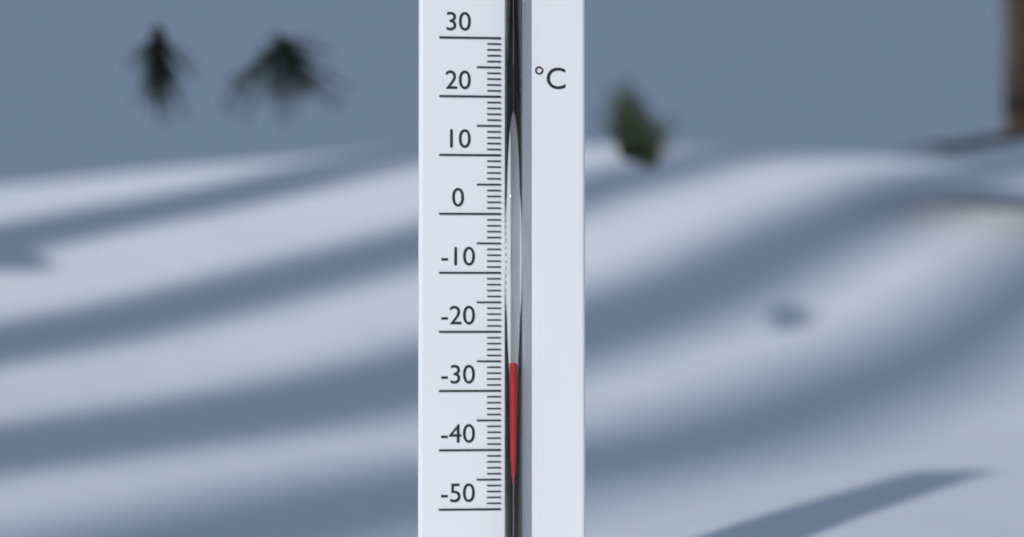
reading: -25 °C
